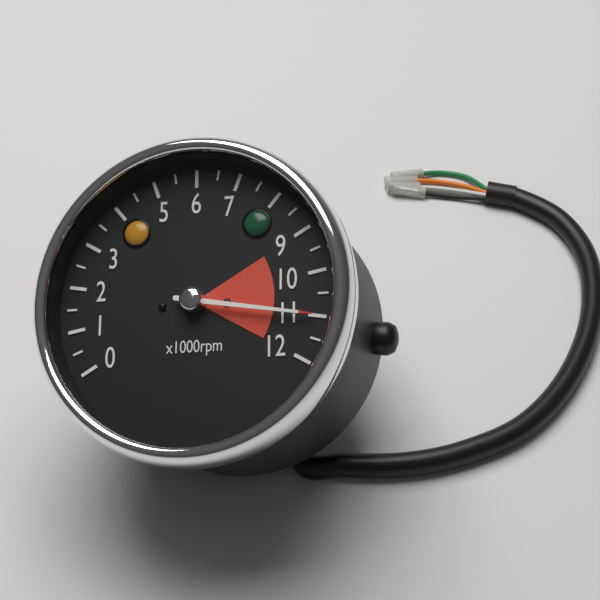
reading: 11.0 x1000rpm
